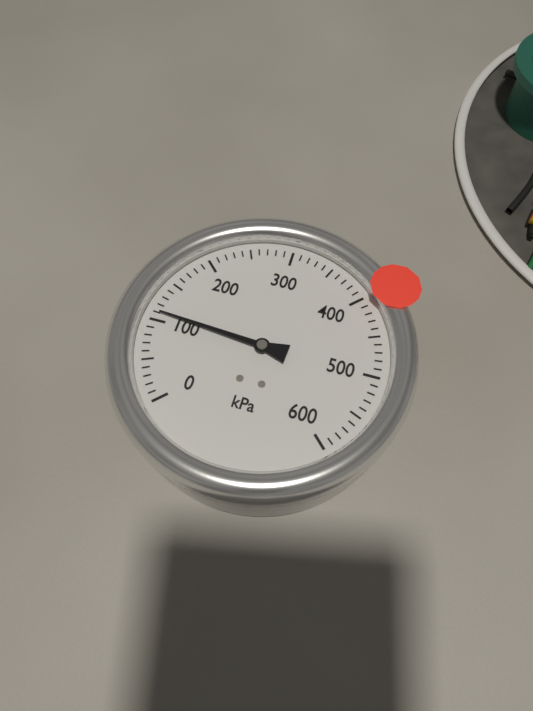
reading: 110 kPa
